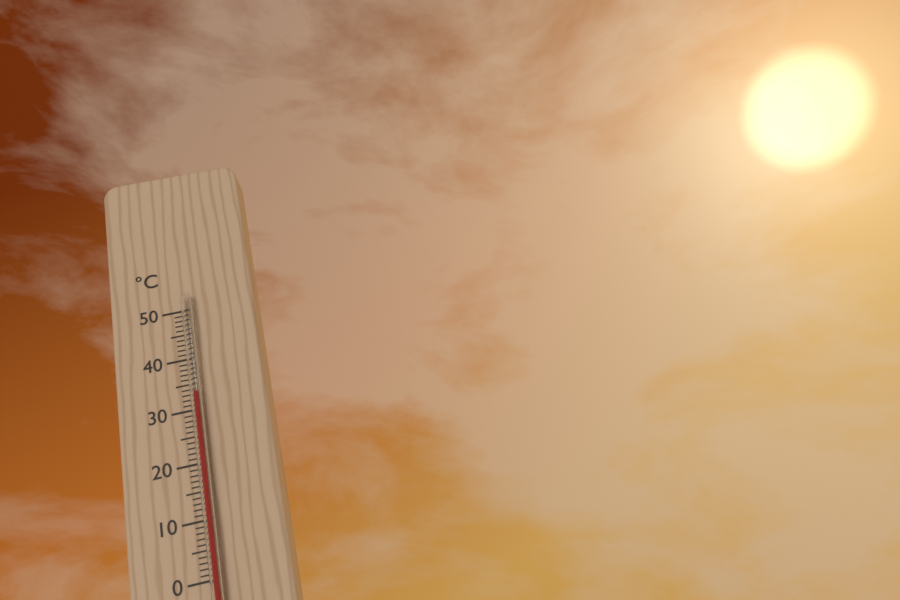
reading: 33 °C
